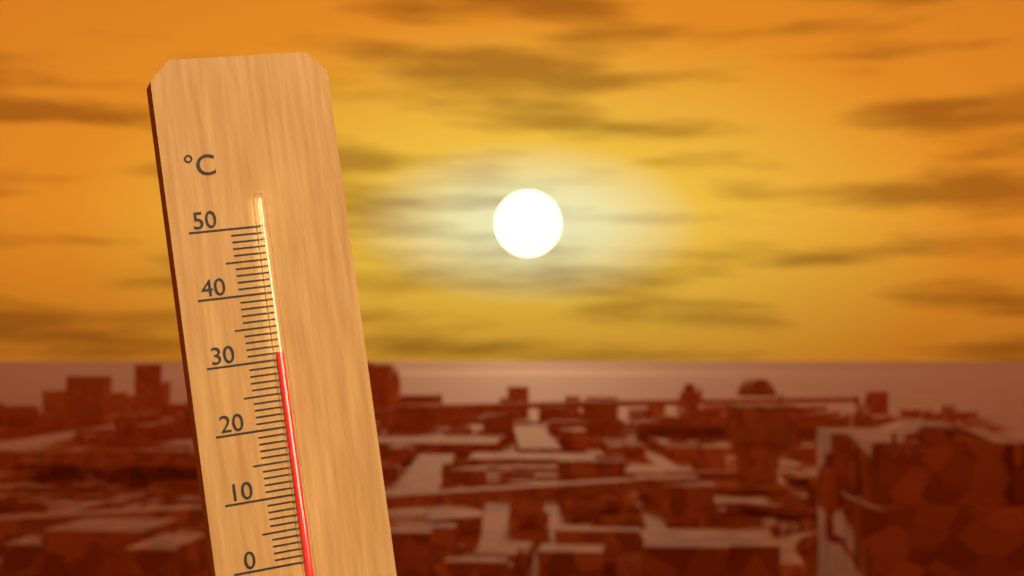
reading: 31 °C
